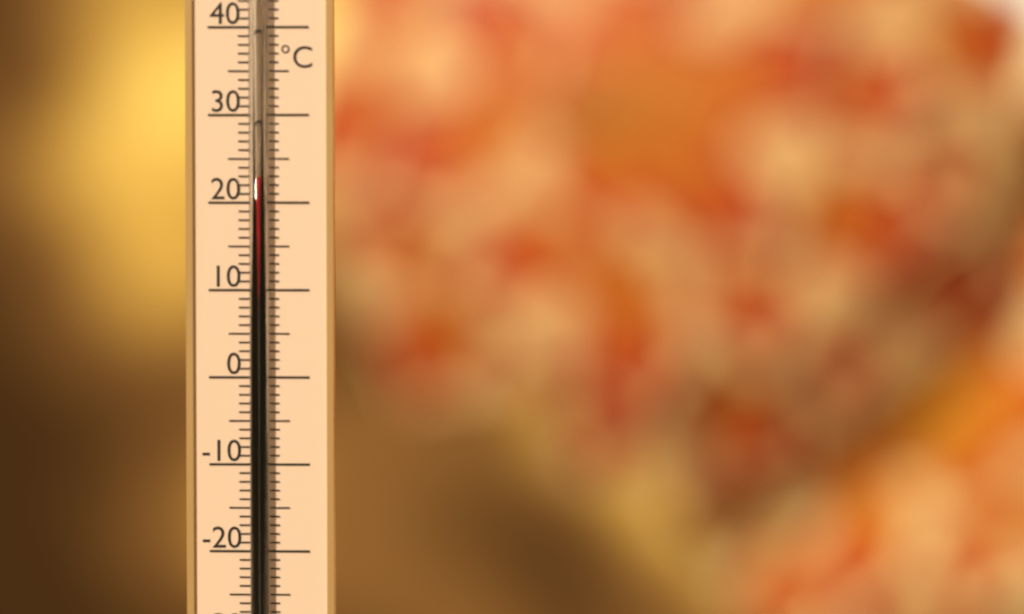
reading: 23 °C
